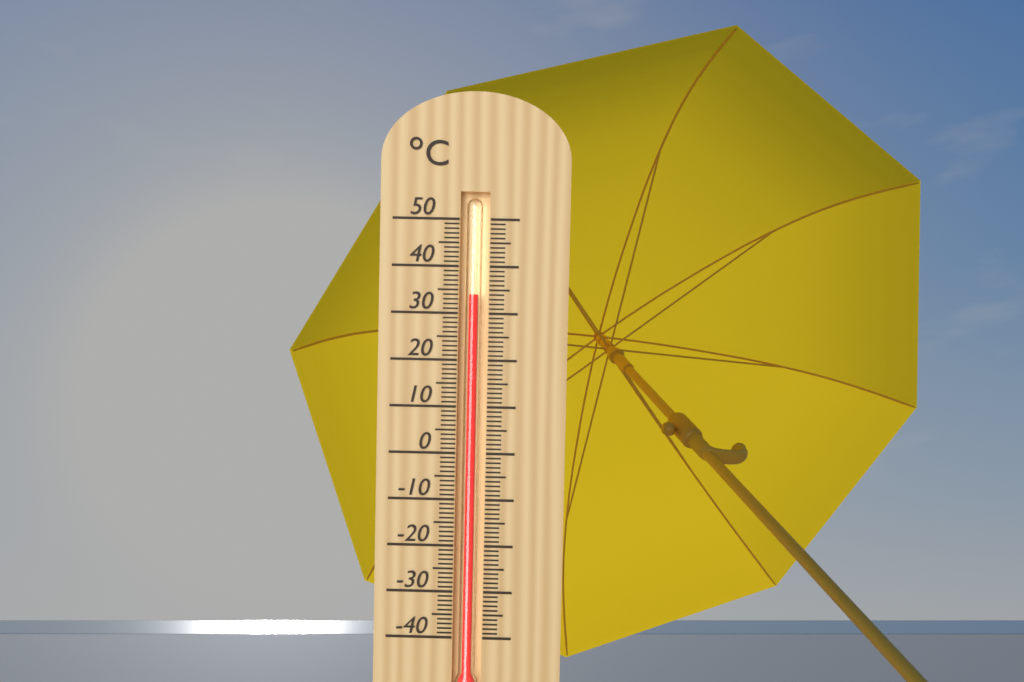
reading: 34 °C
